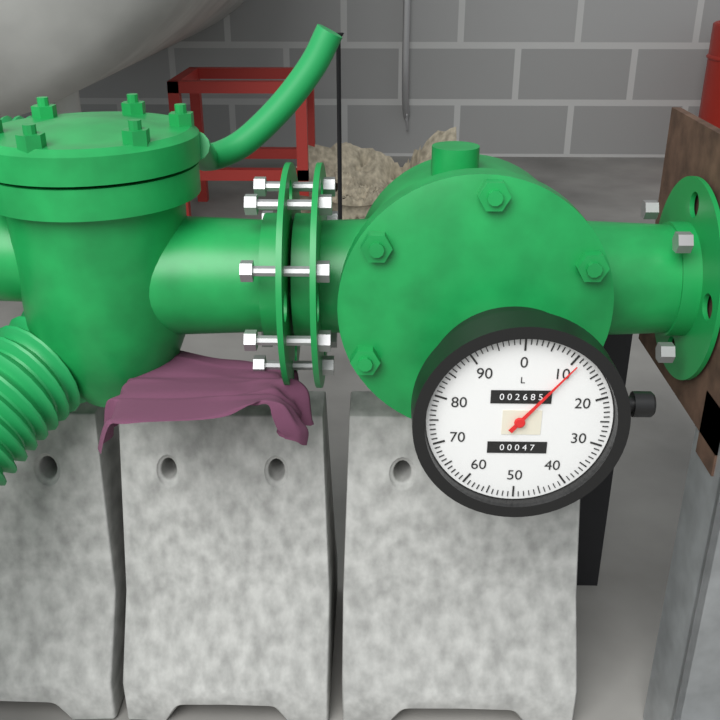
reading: 11 L
